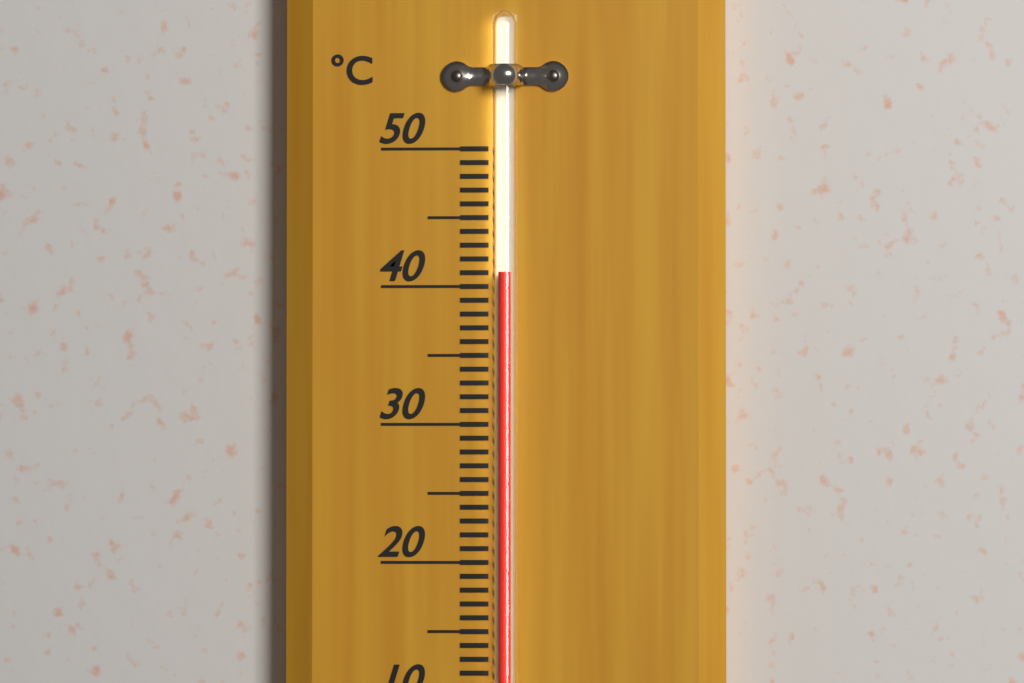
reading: 41 °C
